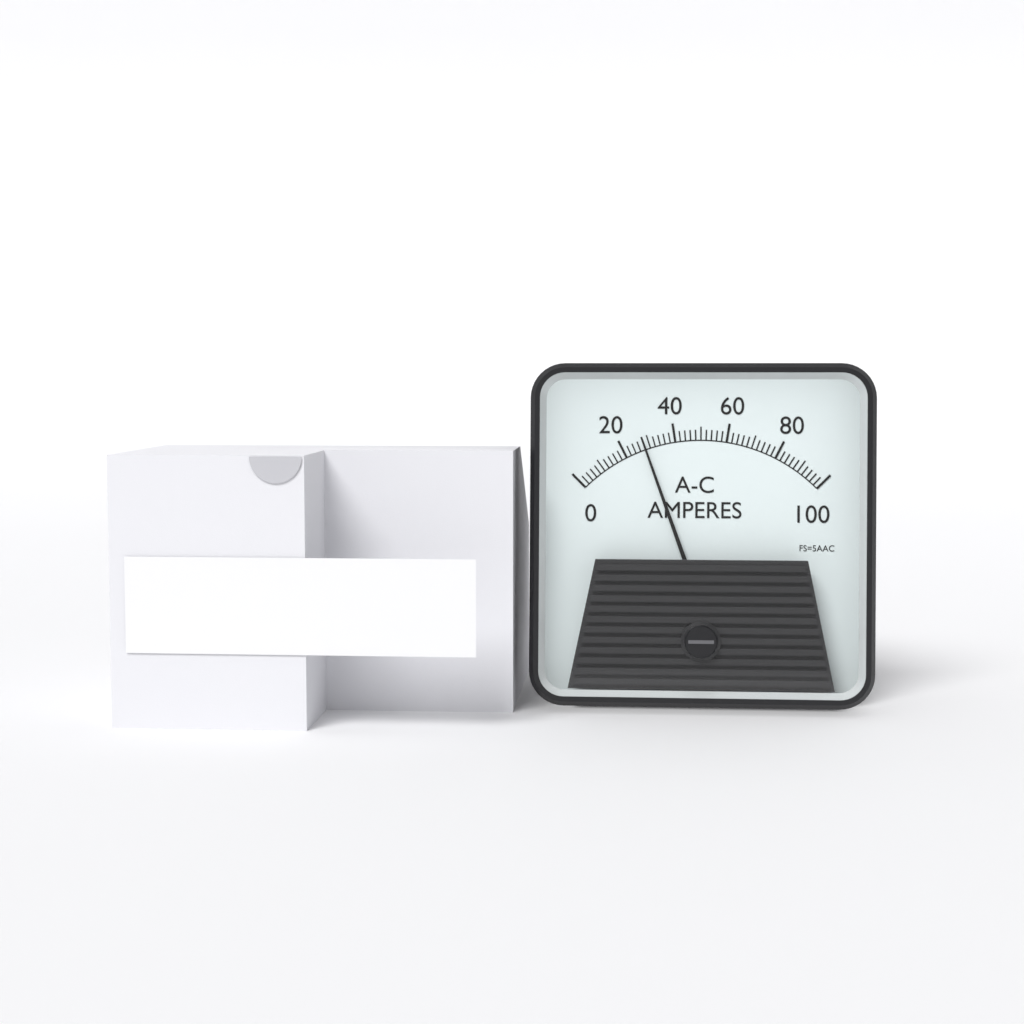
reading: 28 A
